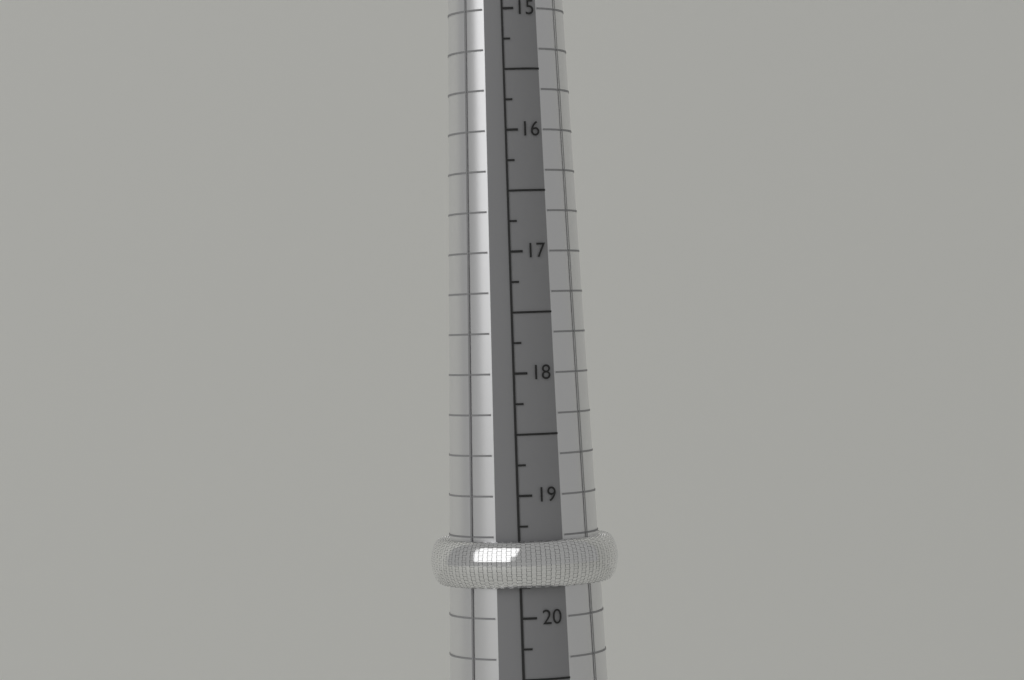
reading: 19.75 mm
